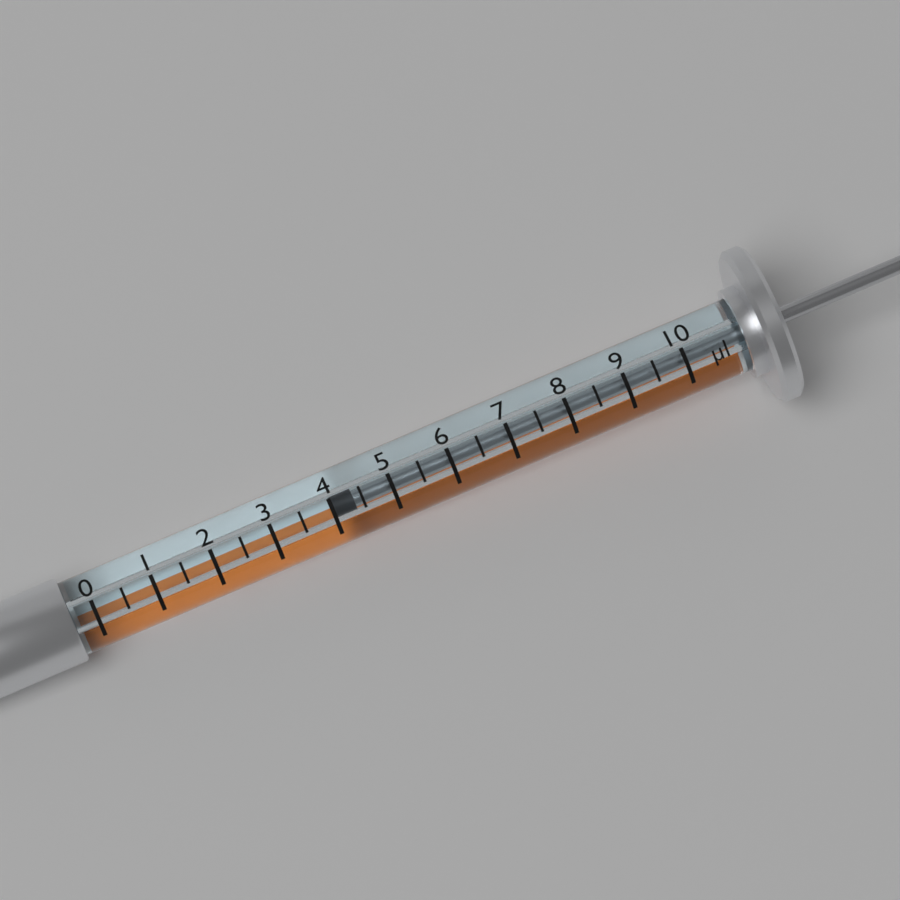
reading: 4.0 µl
